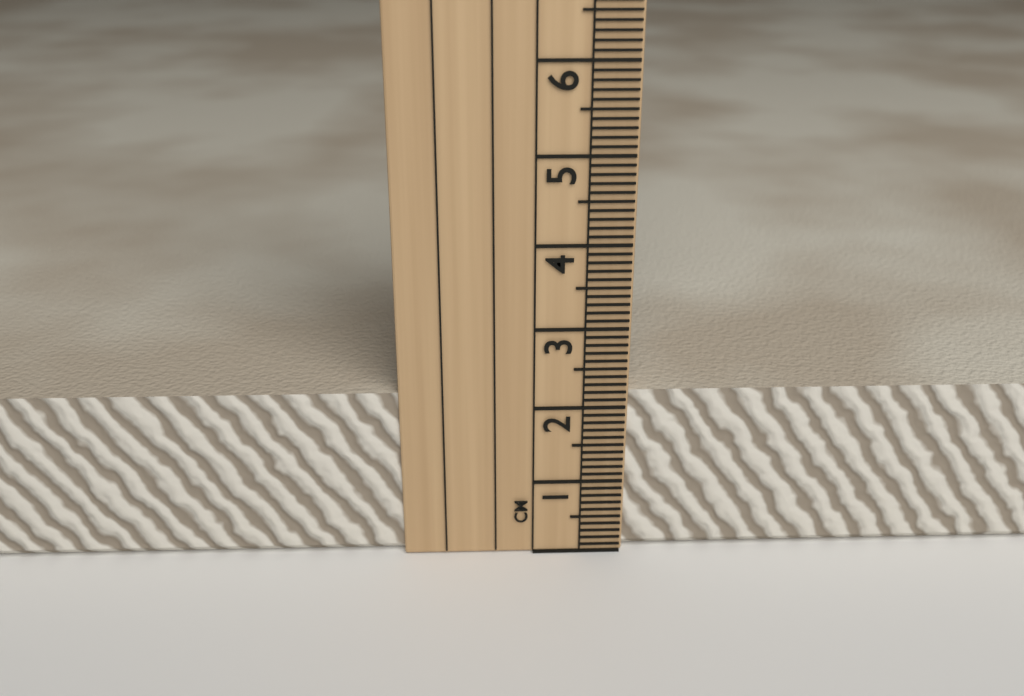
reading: 2.2 cm
